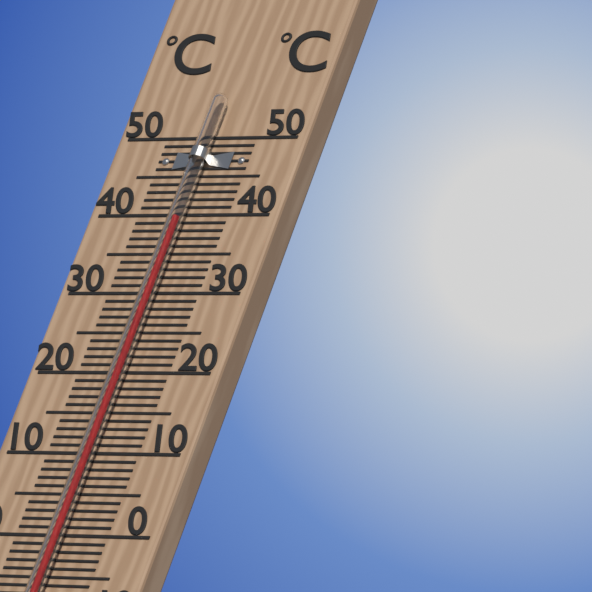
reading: 39 °C
